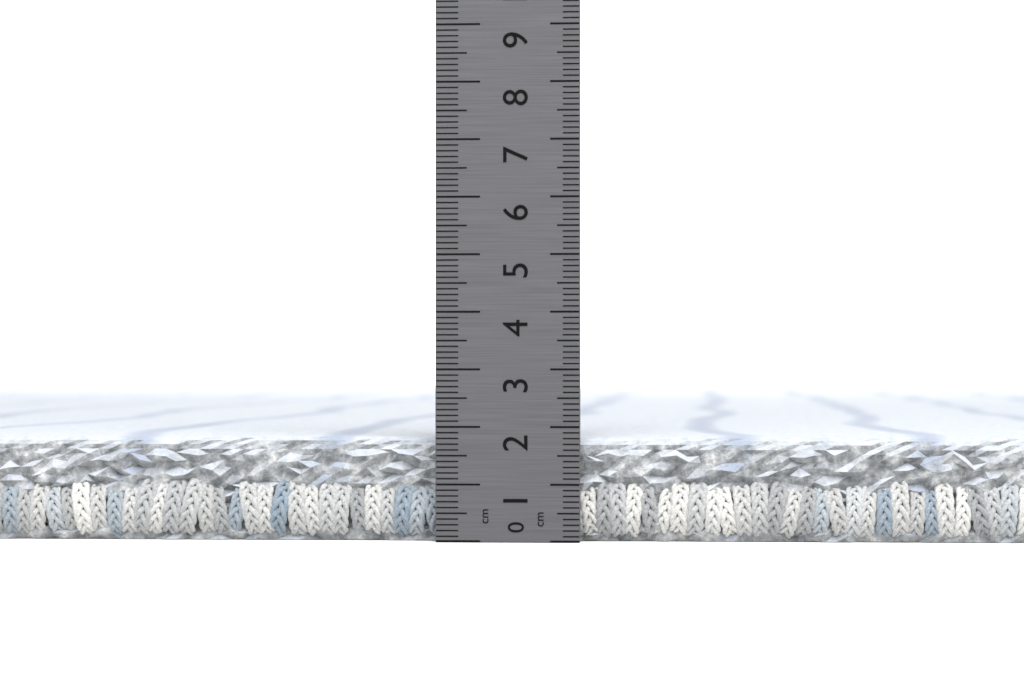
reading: 1.8 cm
